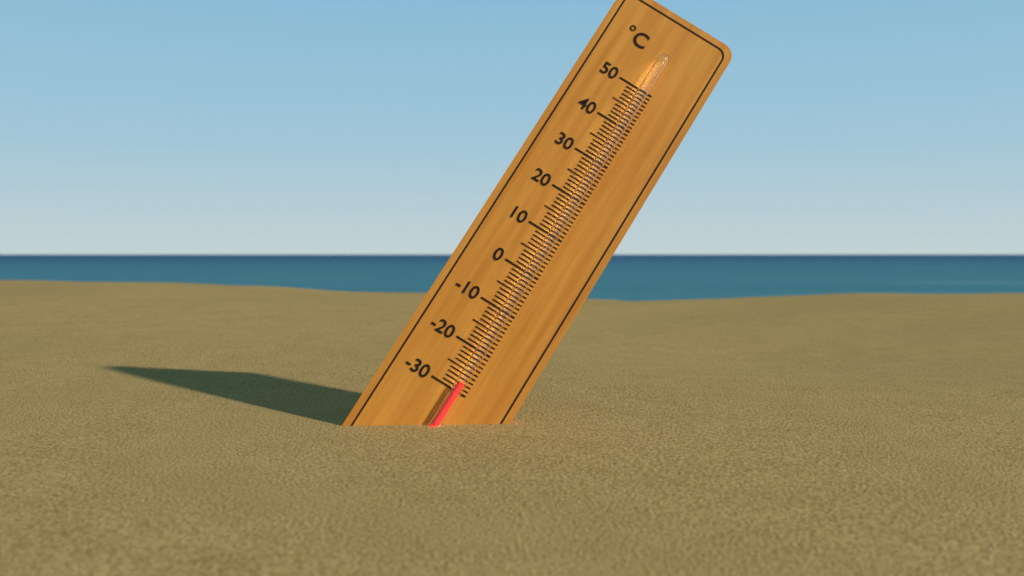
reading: -28 °C
